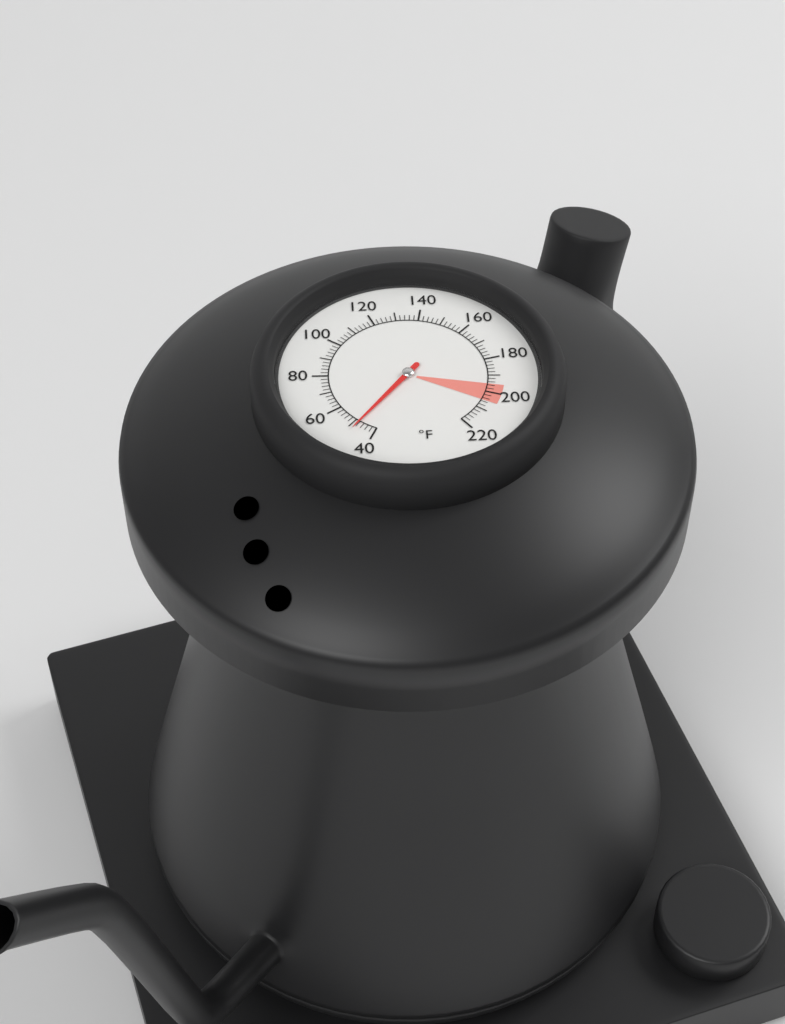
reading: 48 °F
